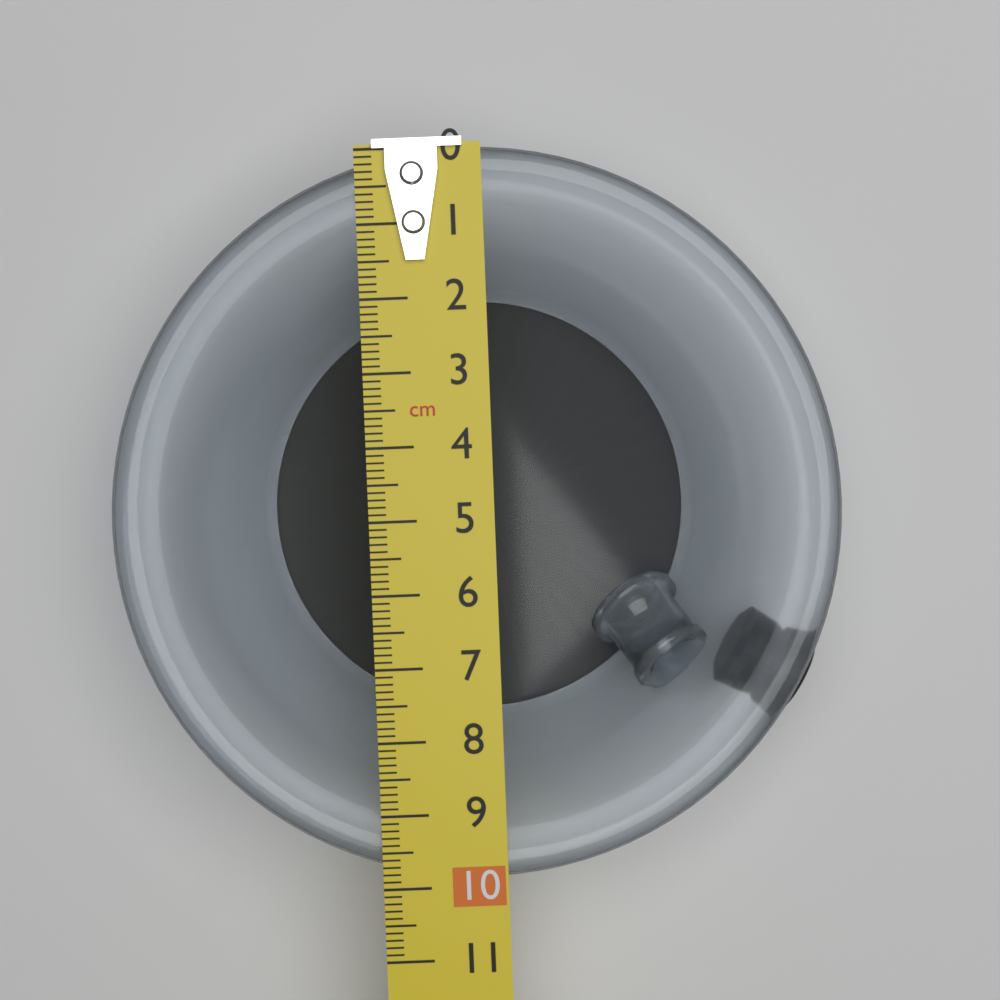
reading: 9.9 cm
